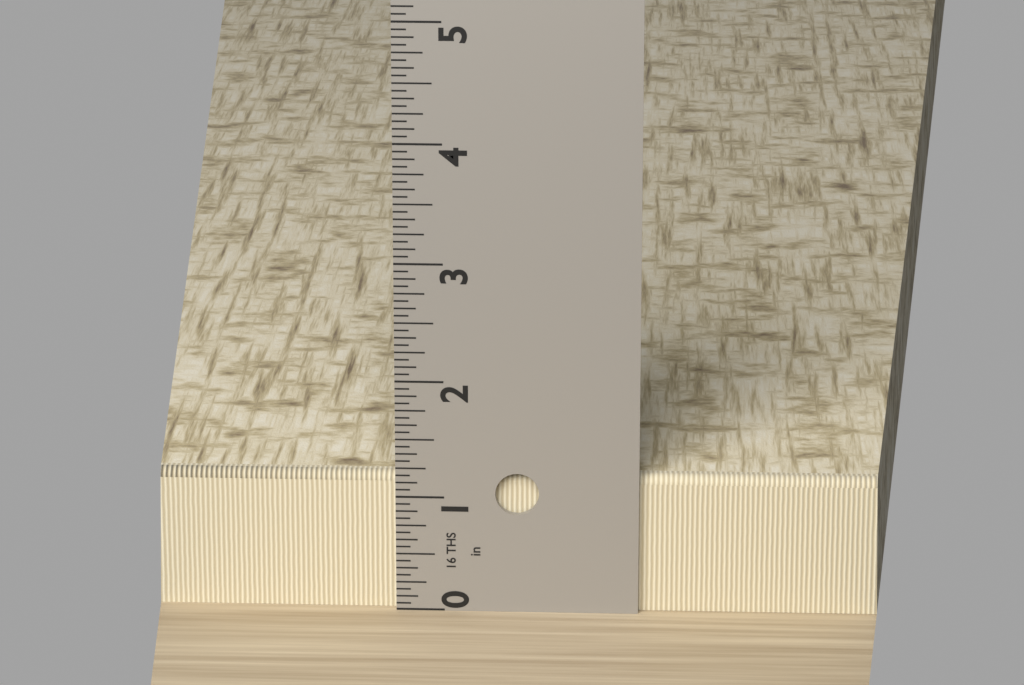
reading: 1.1875 in
